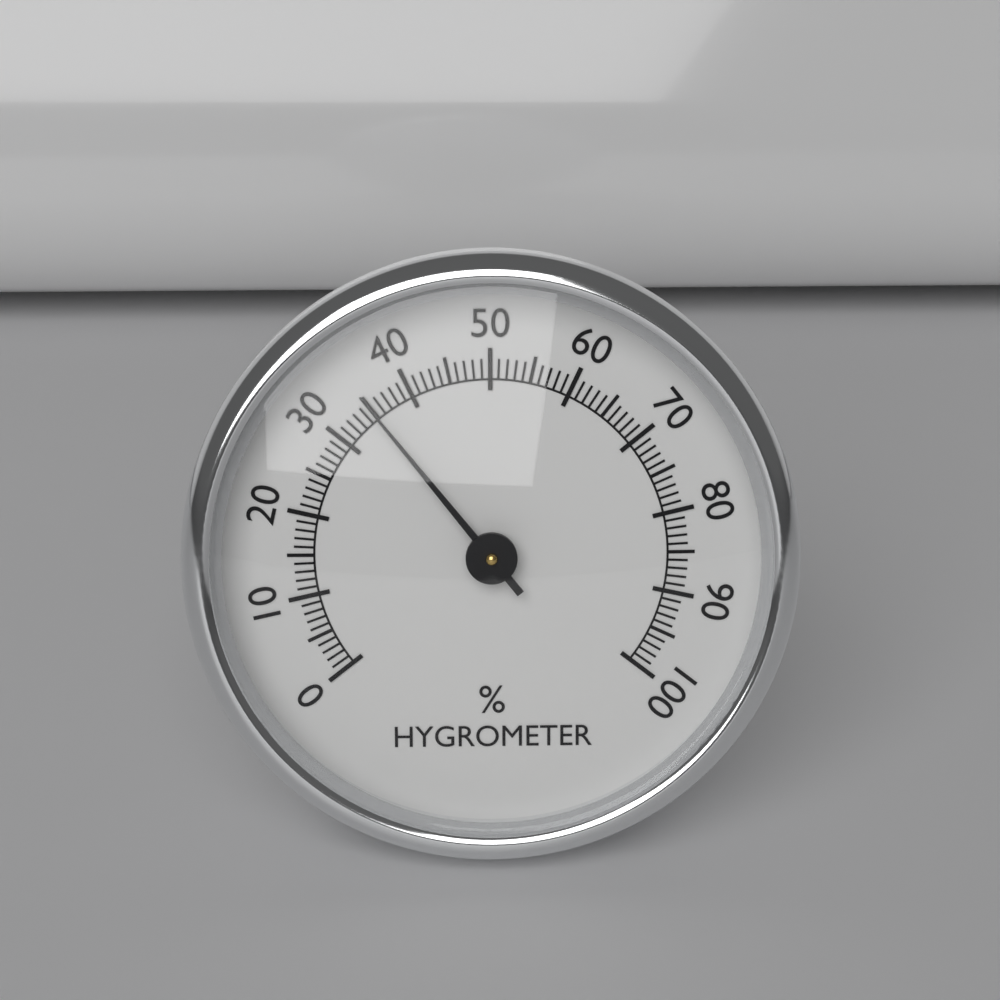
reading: 35 %
